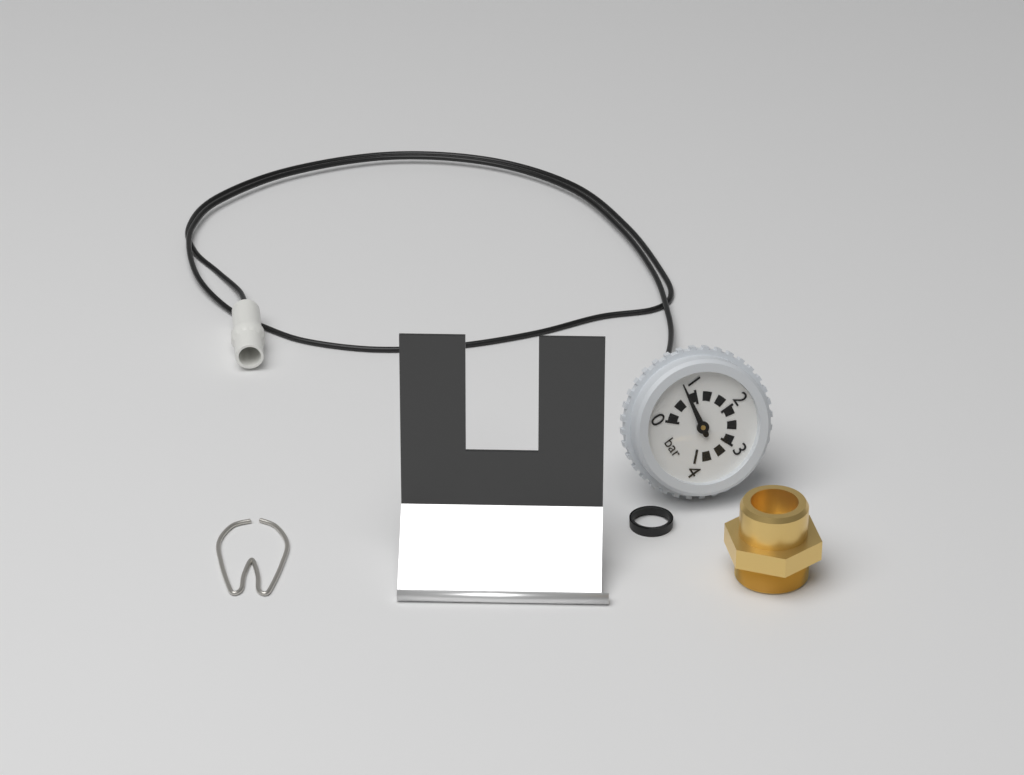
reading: 0.8 bar
